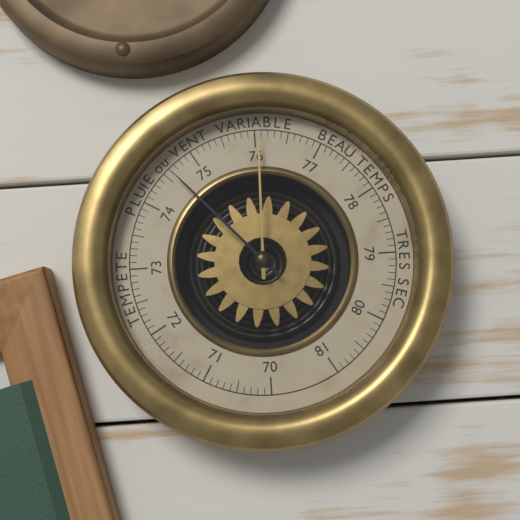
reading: 74.6 (no unit)
